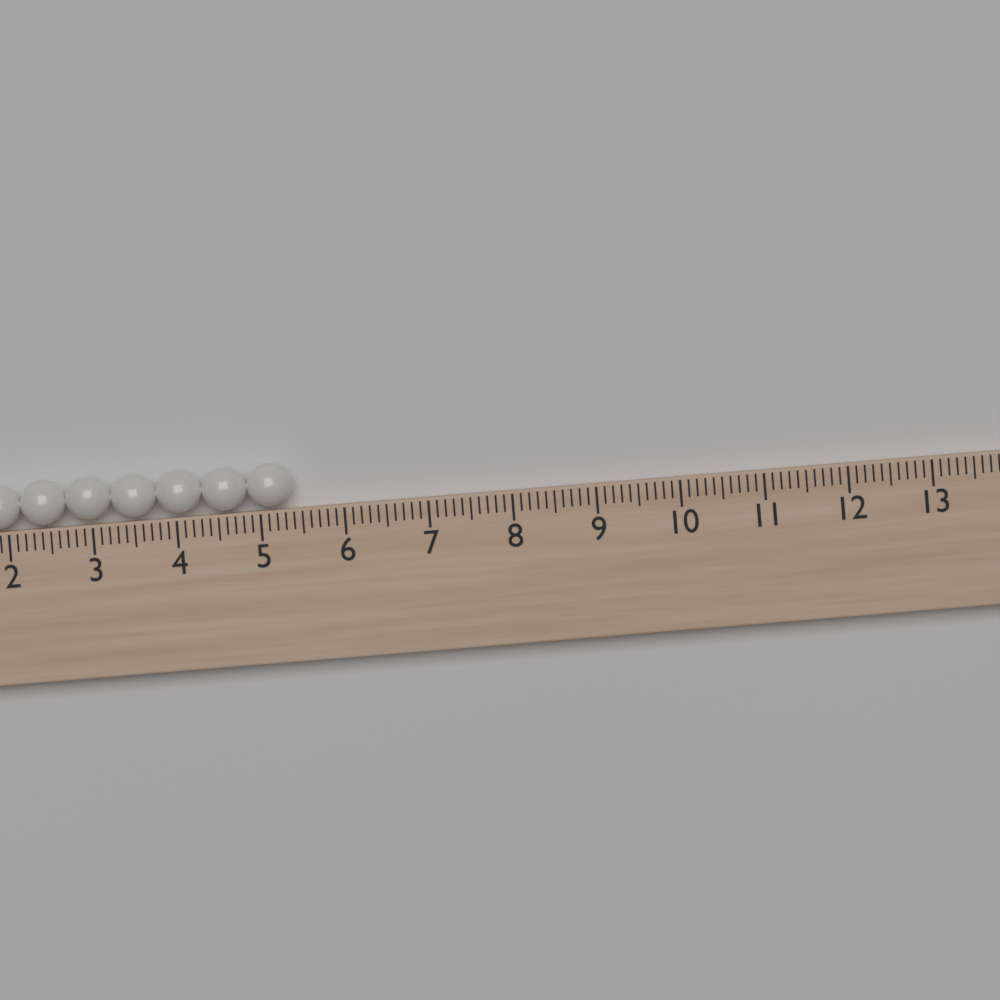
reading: 5.4 (no unit)
